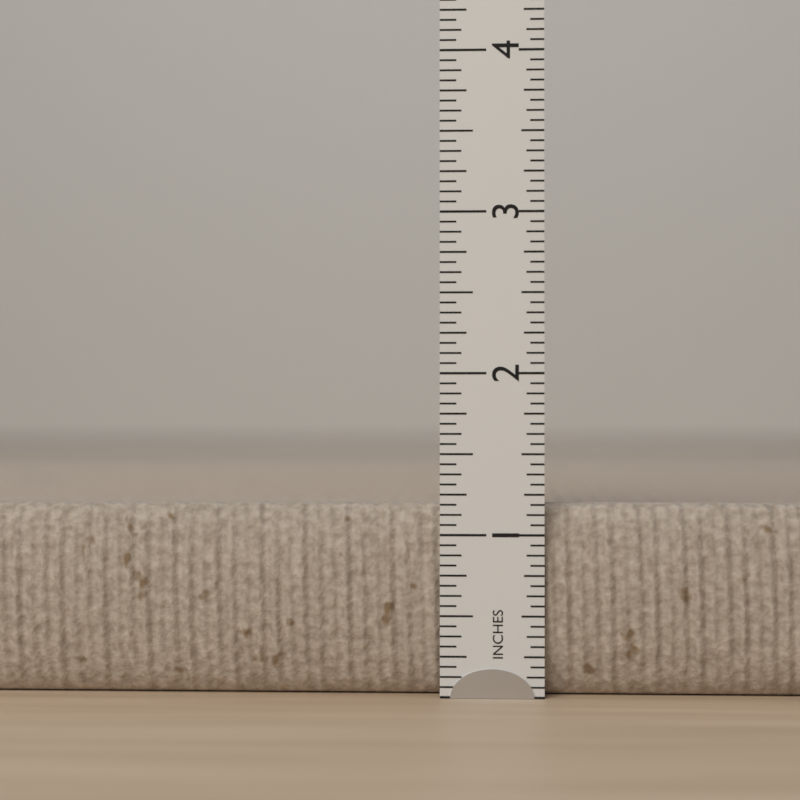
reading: 1.1875 in
